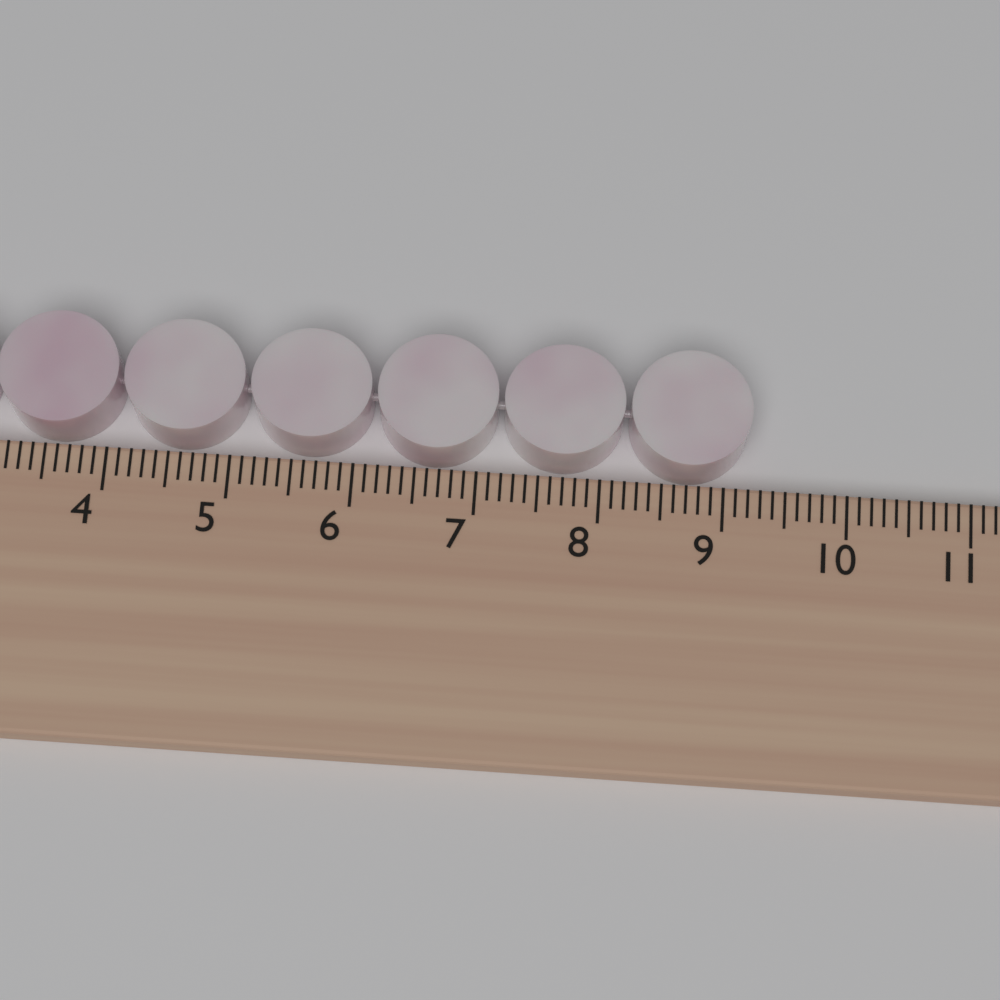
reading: 9.2 cm
